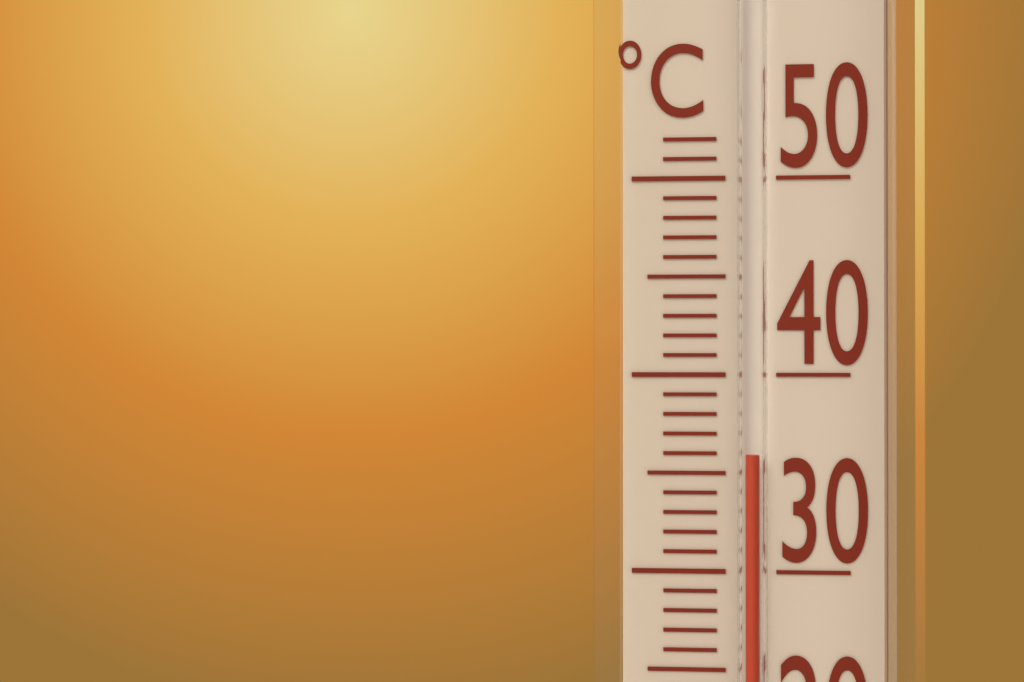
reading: 36 °C
